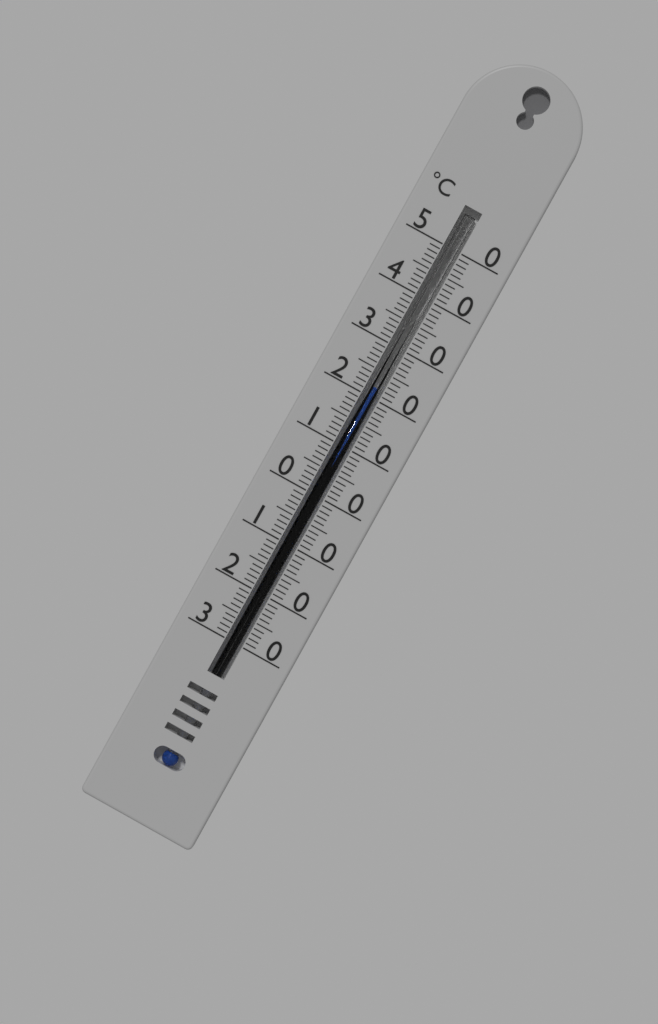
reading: 22 °C
